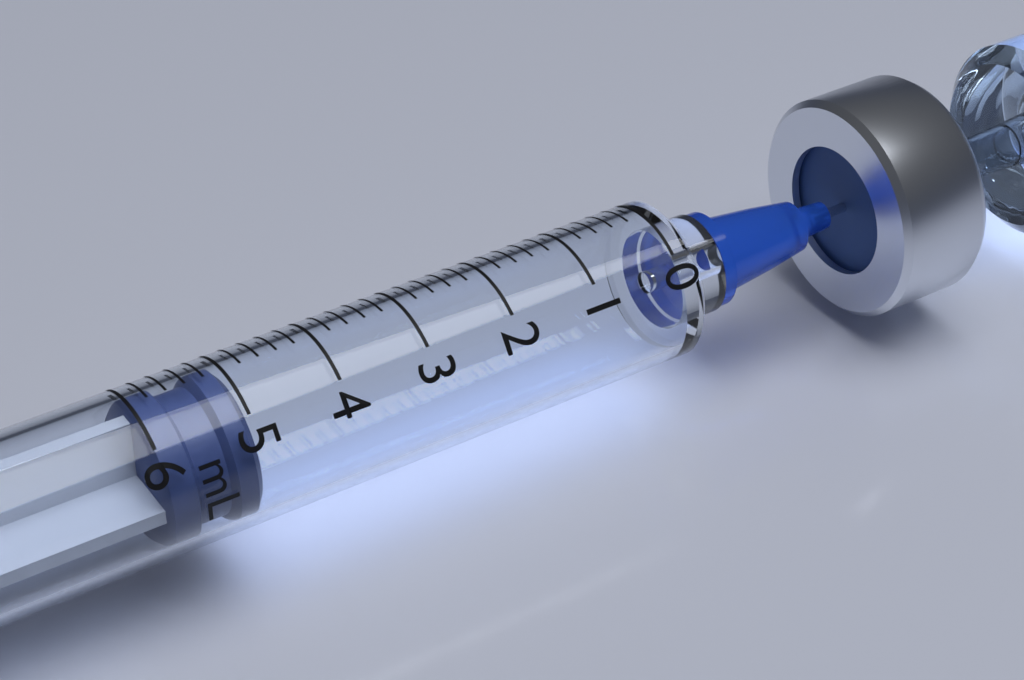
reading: 5.0 mL
